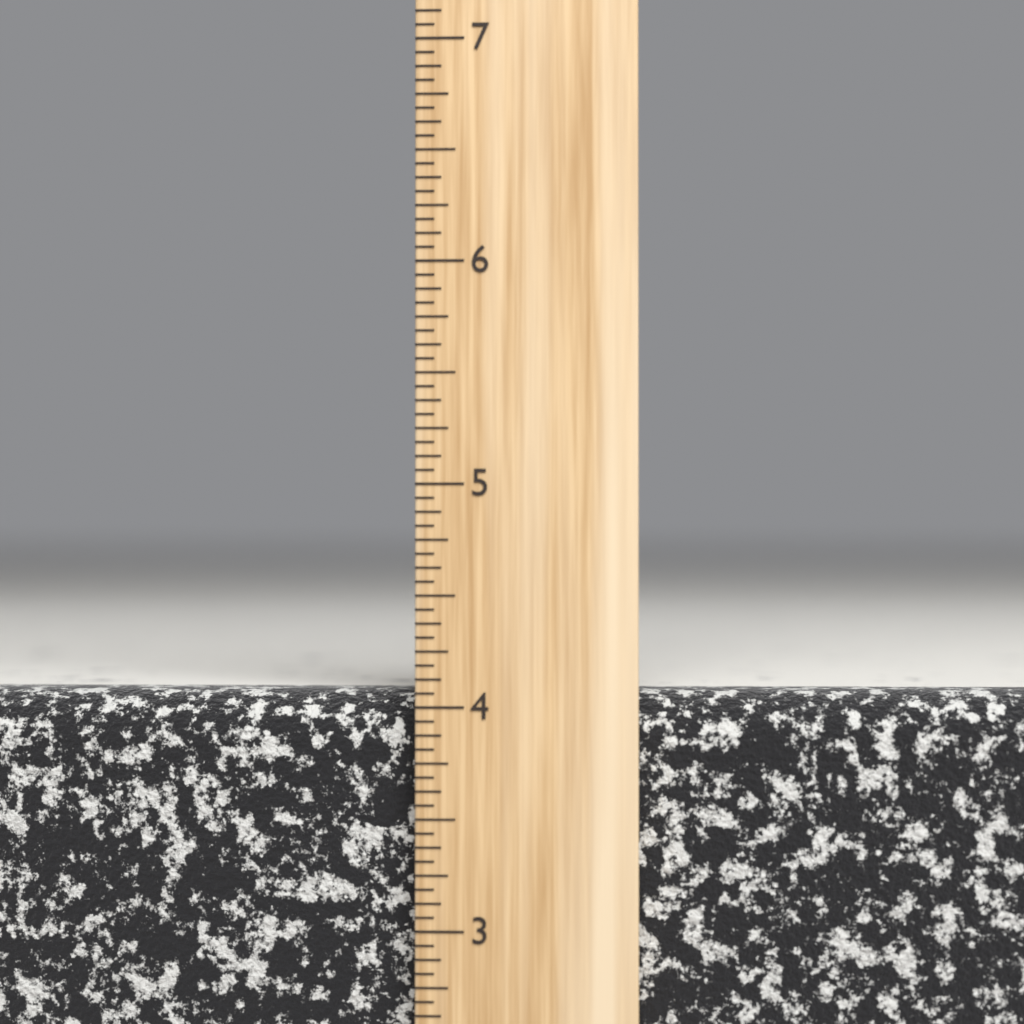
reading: 4.0625 inch
